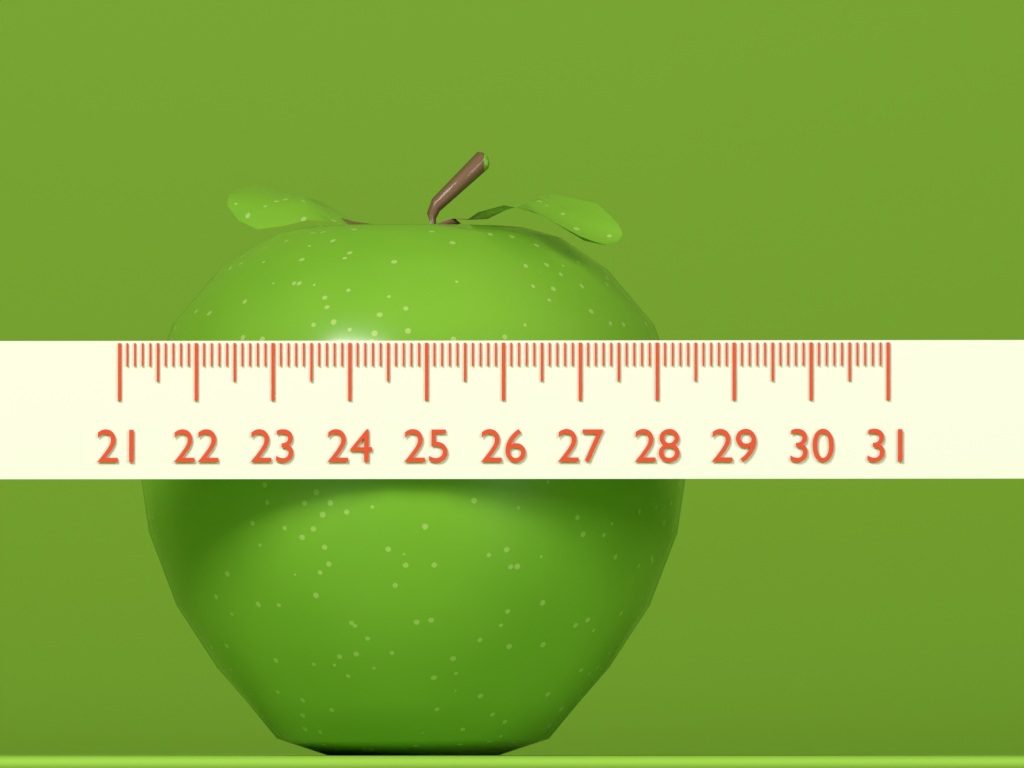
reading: 28.3 (no unit)
